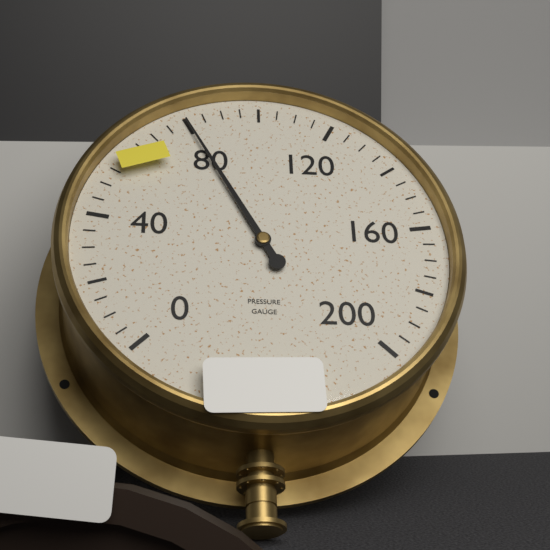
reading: 80 (no unit)
